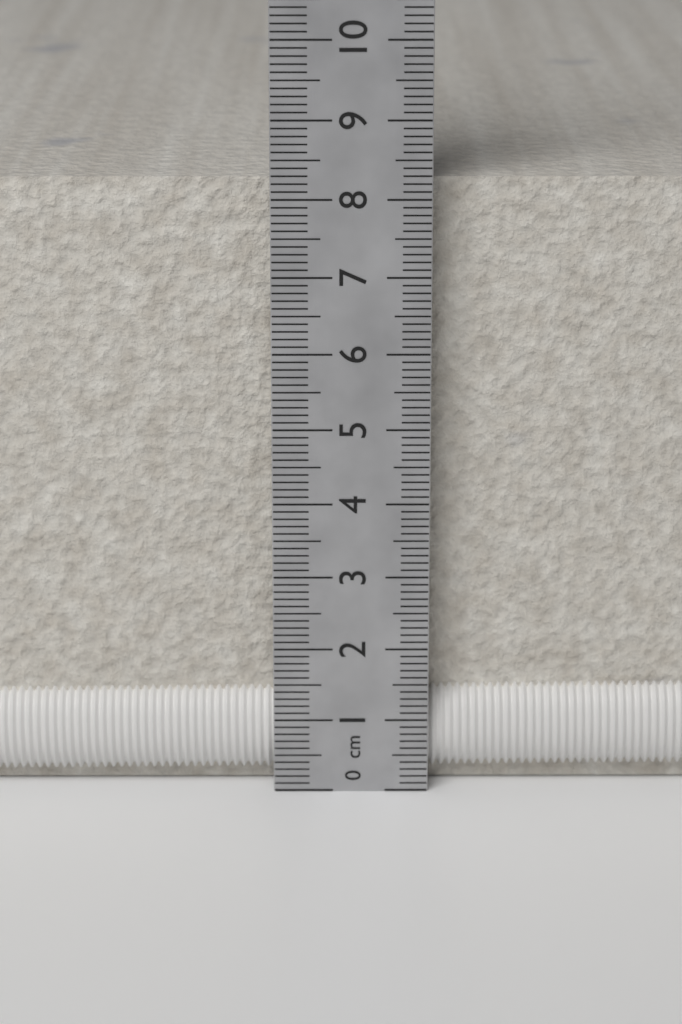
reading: 8.2 cm
